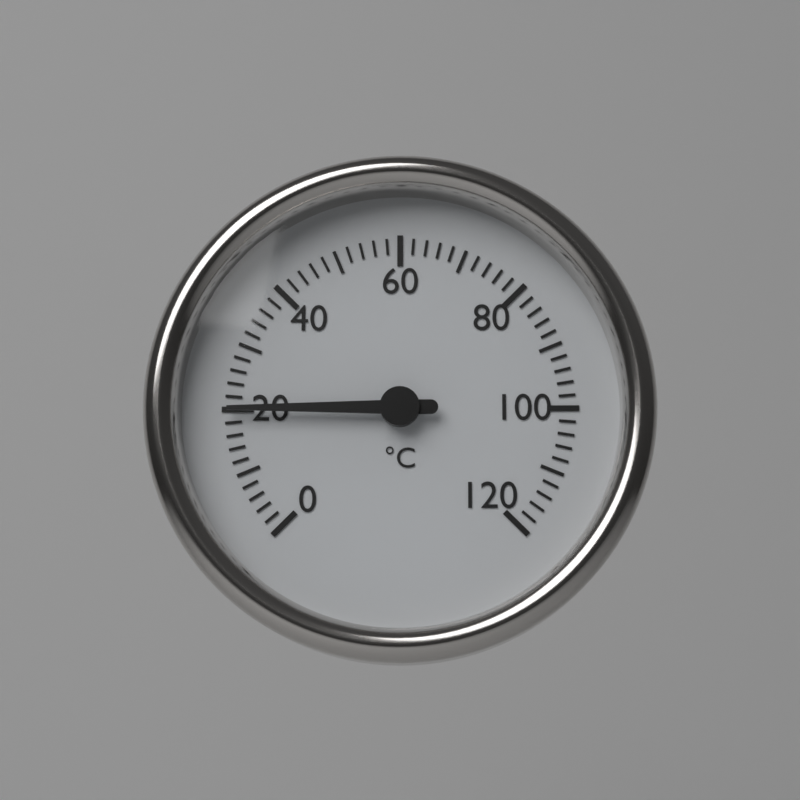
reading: 20 °C
